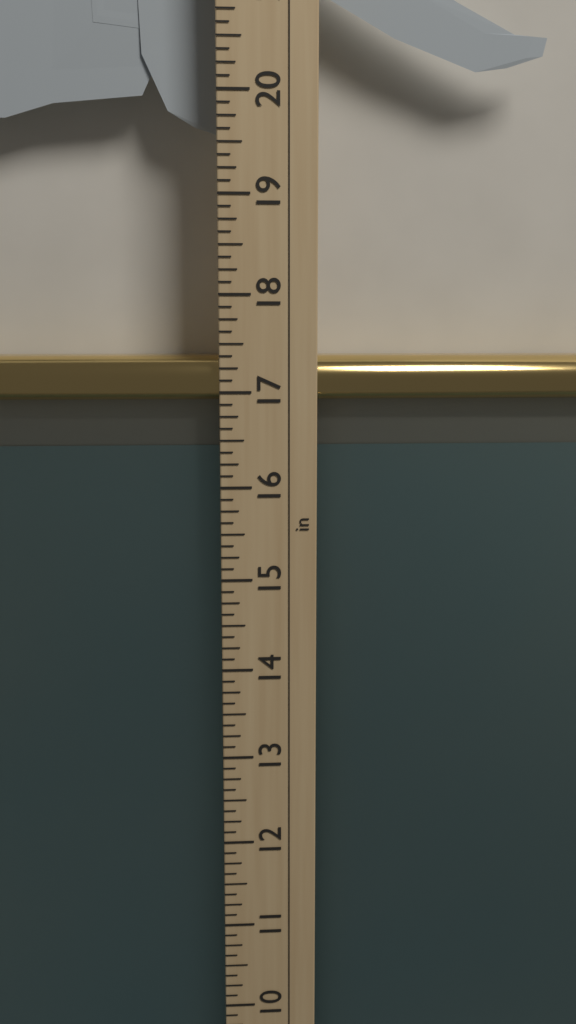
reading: 17.375 in
